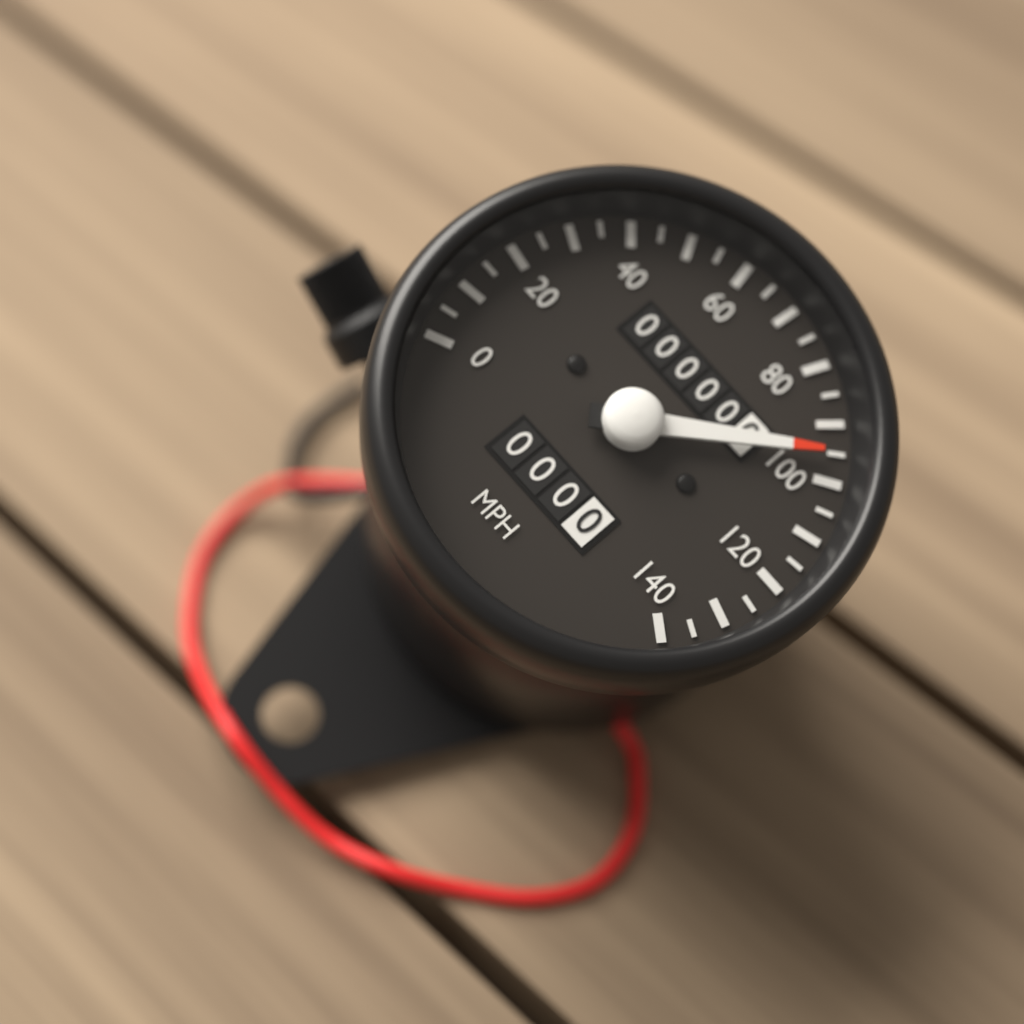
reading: 95 mph
